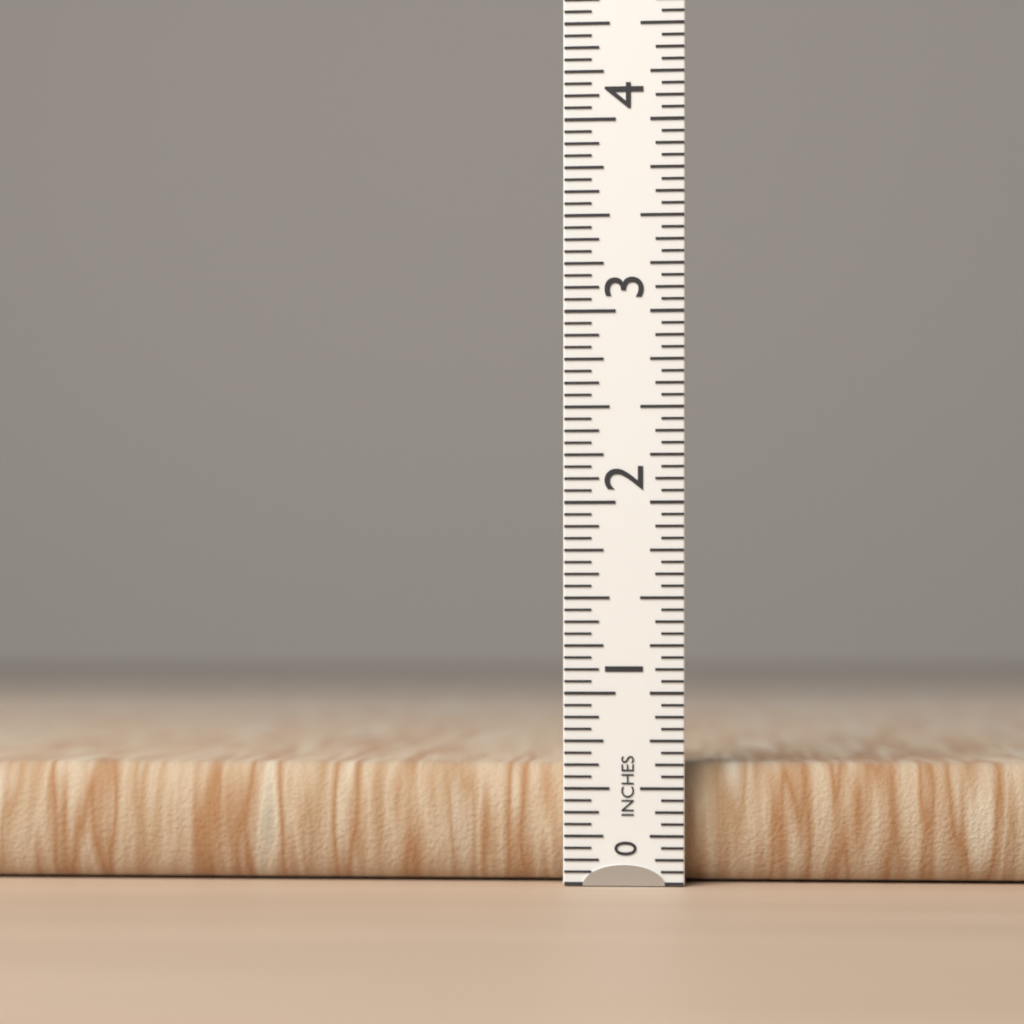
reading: 0.6250 in
